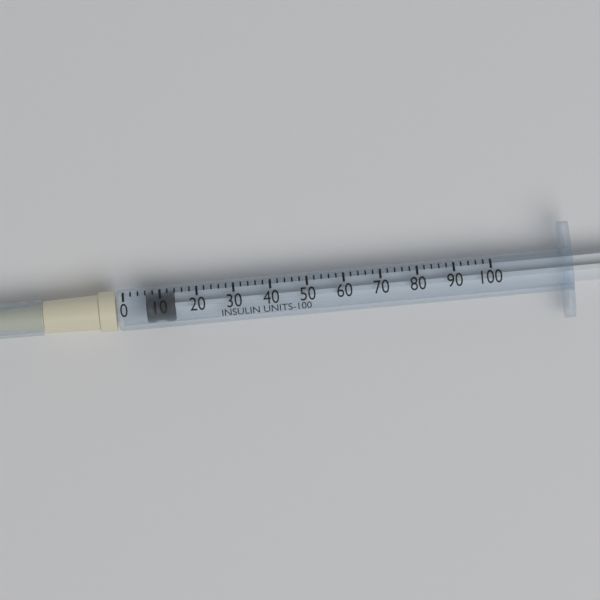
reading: 6 units
